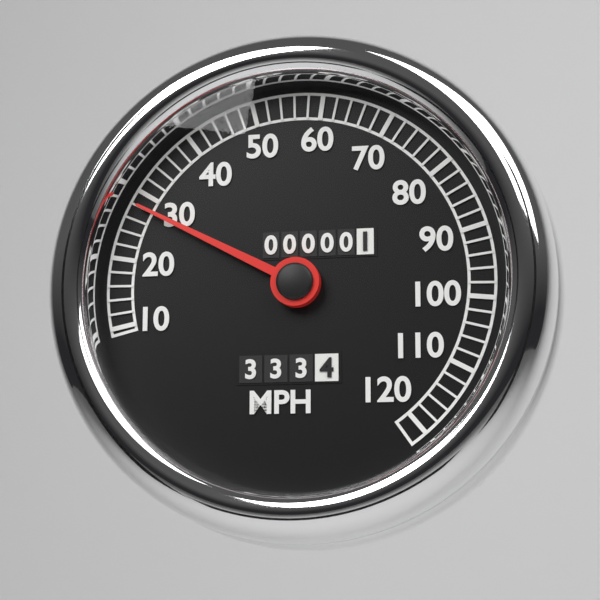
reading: 28 MPH
